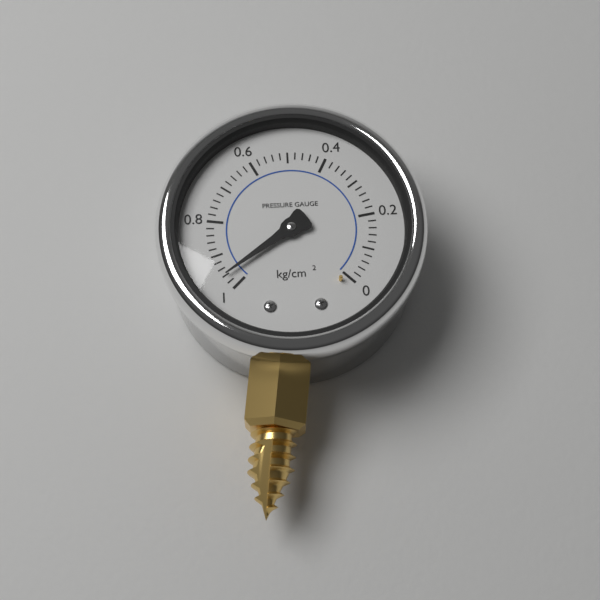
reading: 0.96 kg/cm²
